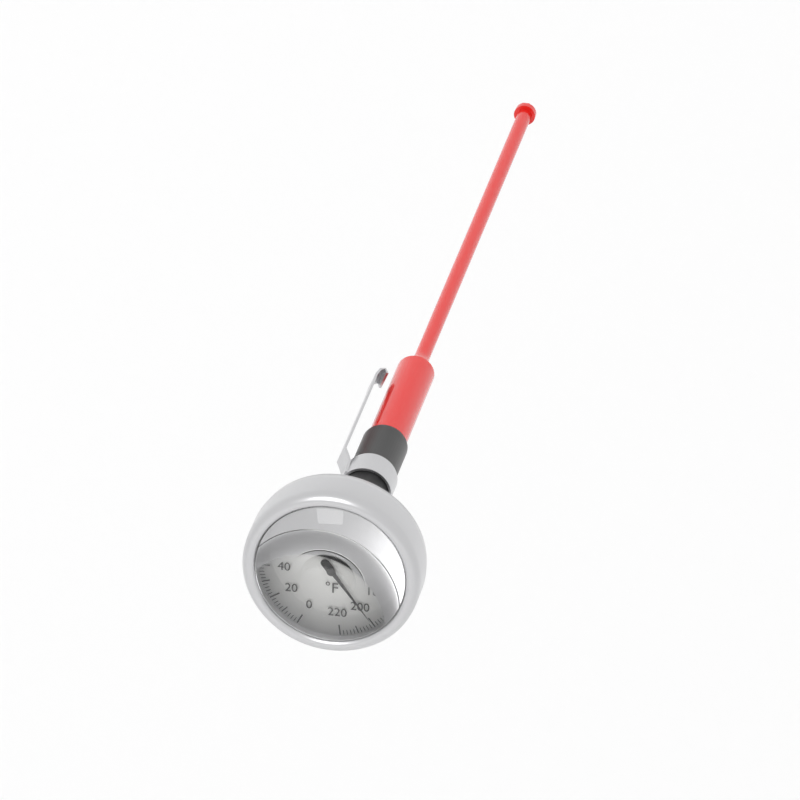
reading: 200 °F
